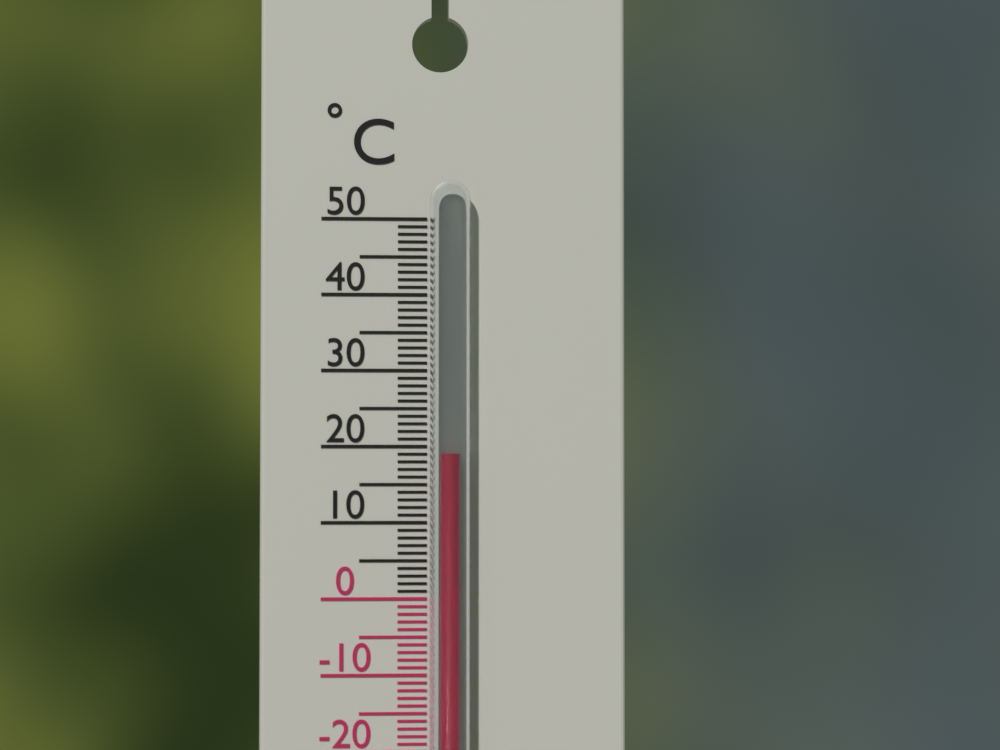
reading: 19 °C
